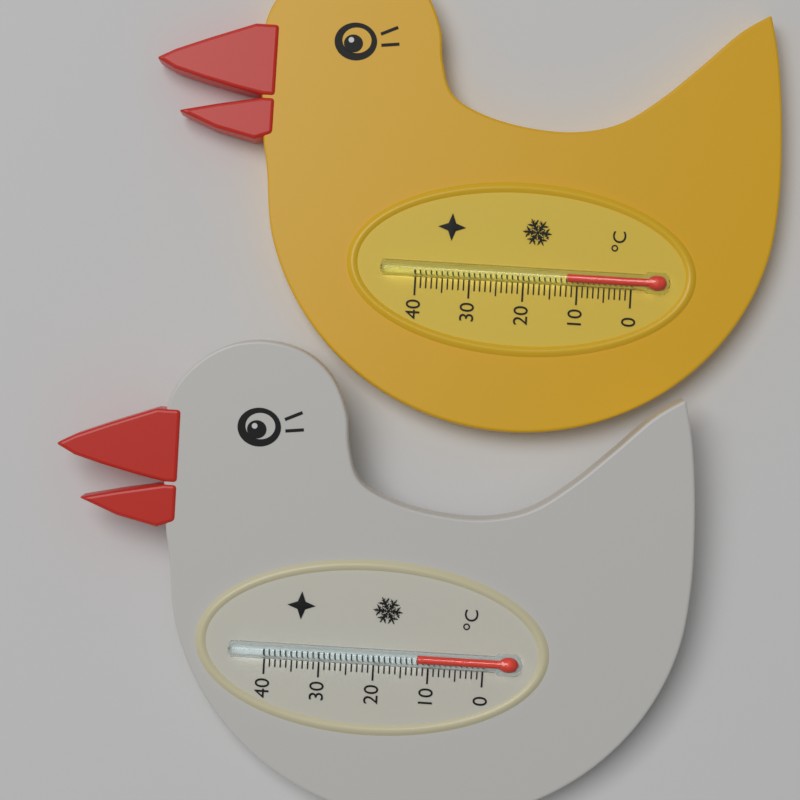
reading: 12 °C
